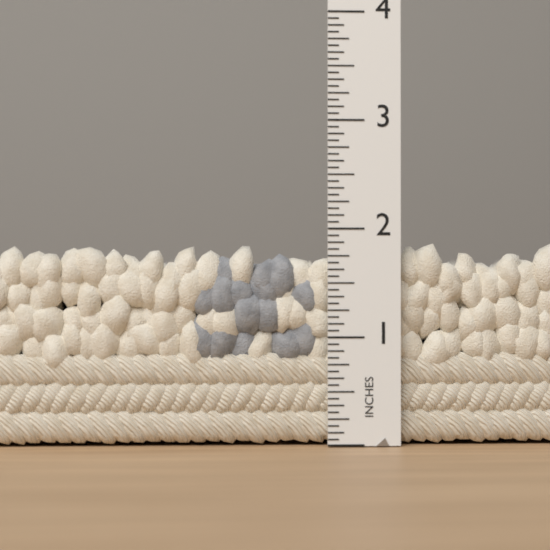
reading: 1.8750 in
